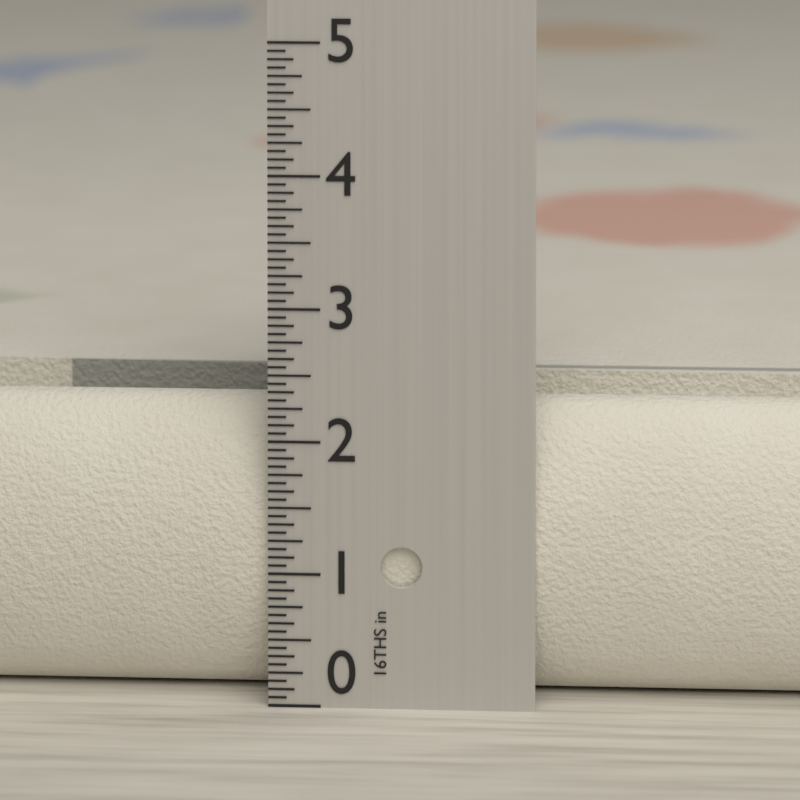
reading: 2.2500 in
